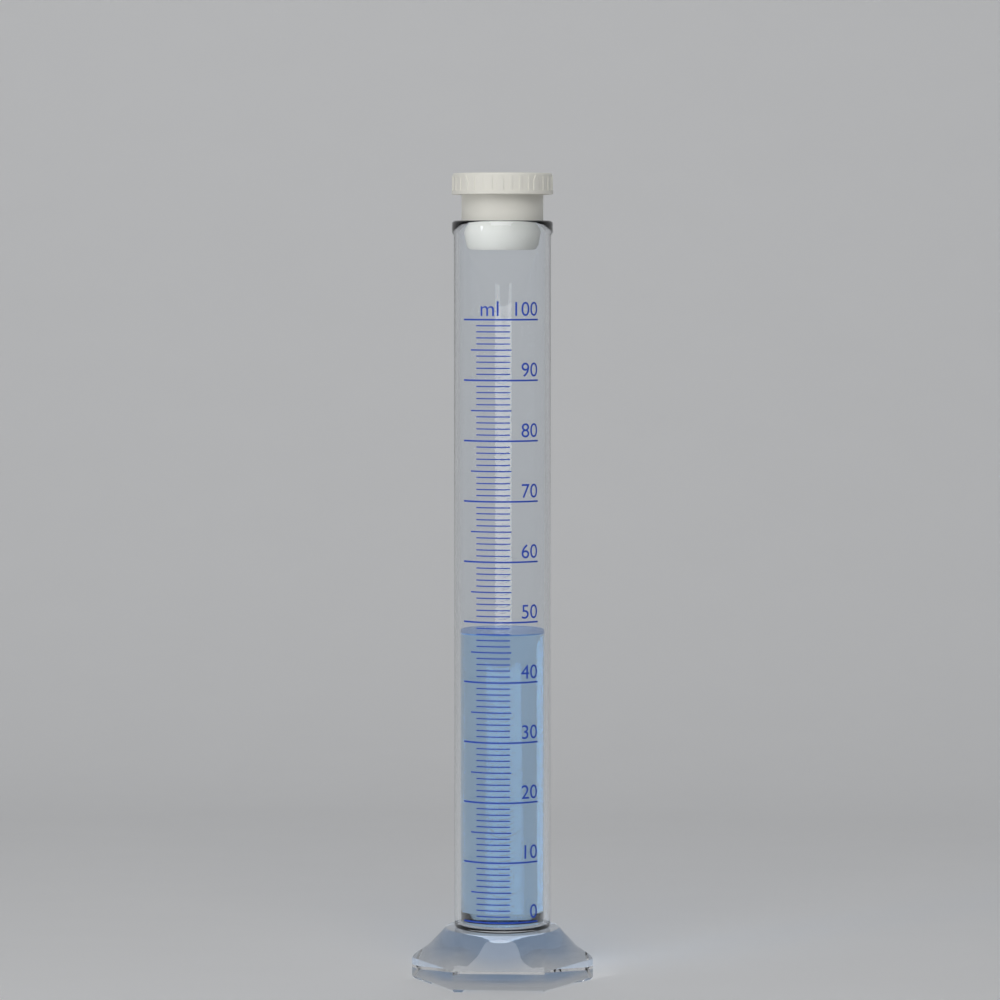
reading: 48 ml
